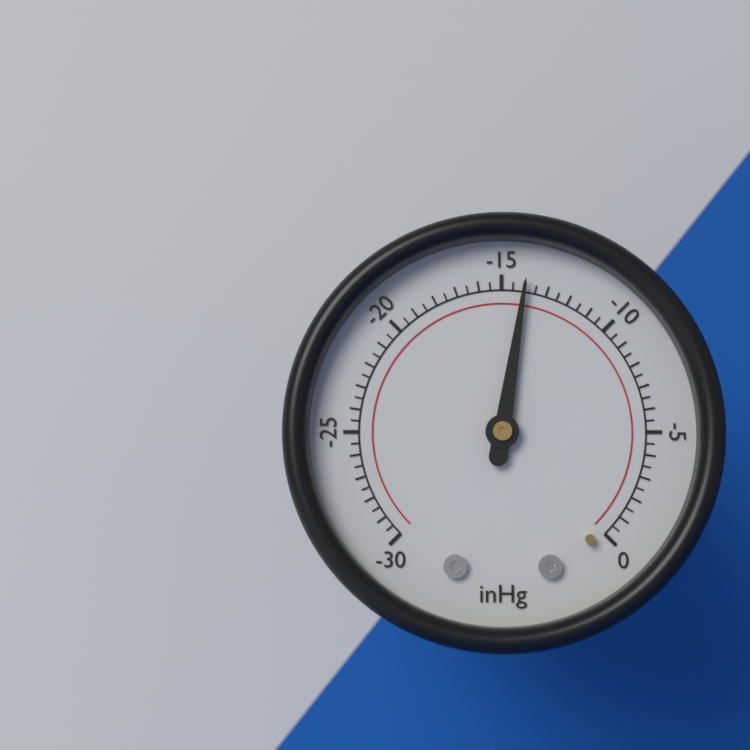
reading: -14.0 inHg
